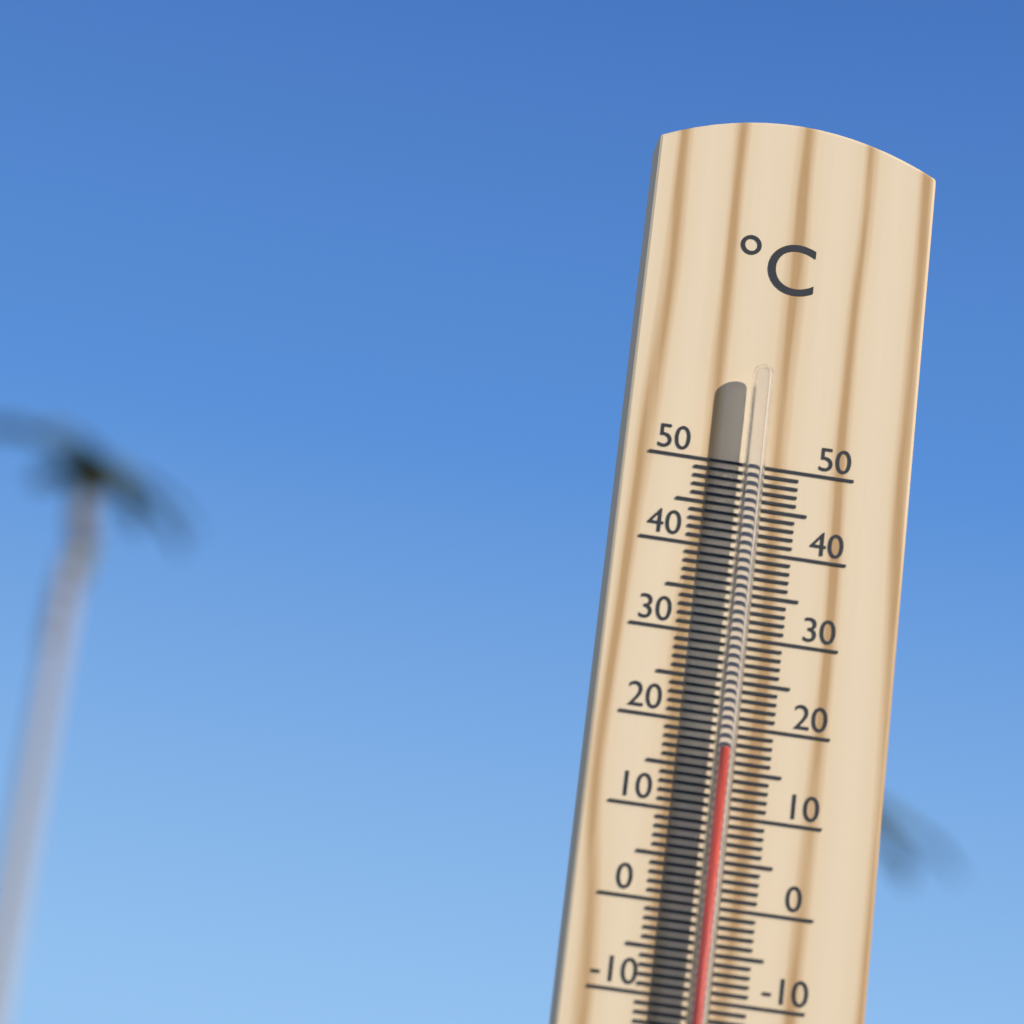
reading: 17 °C
